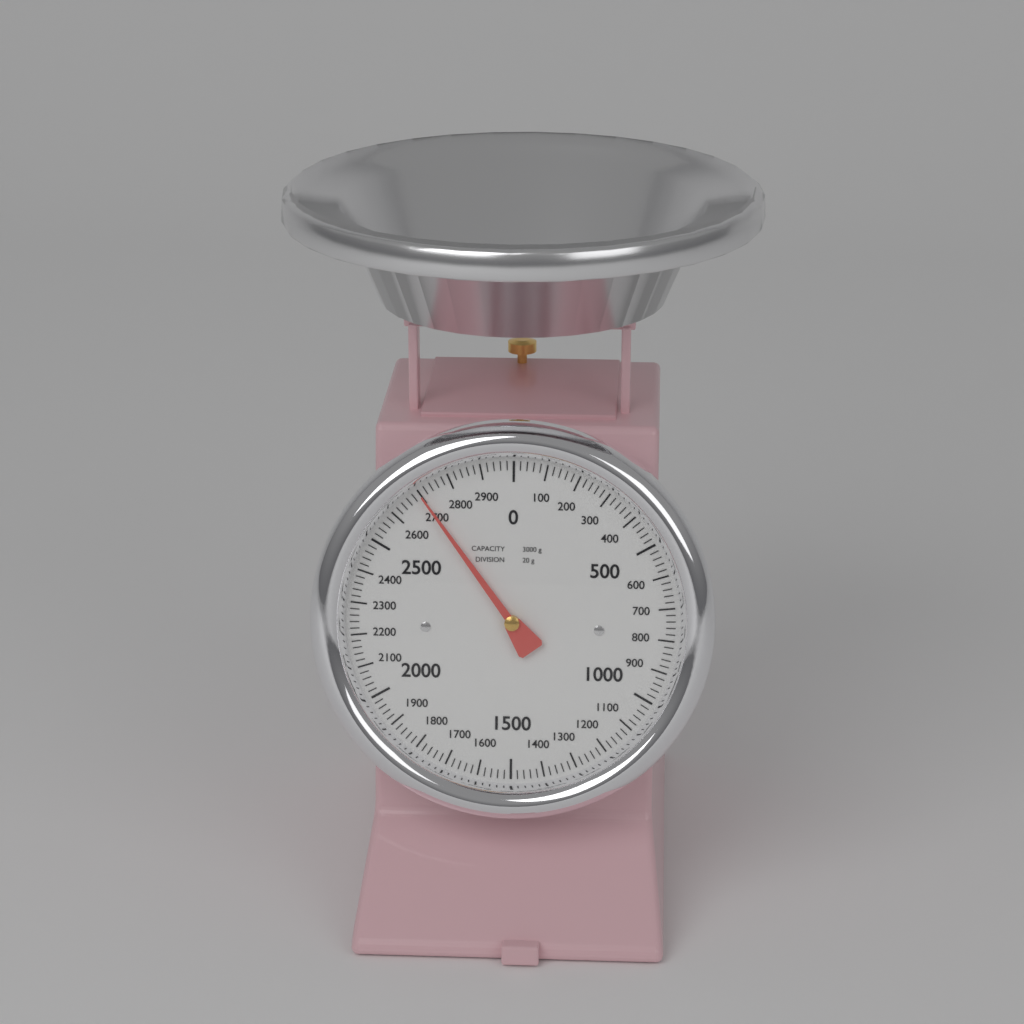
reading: 2700 g
